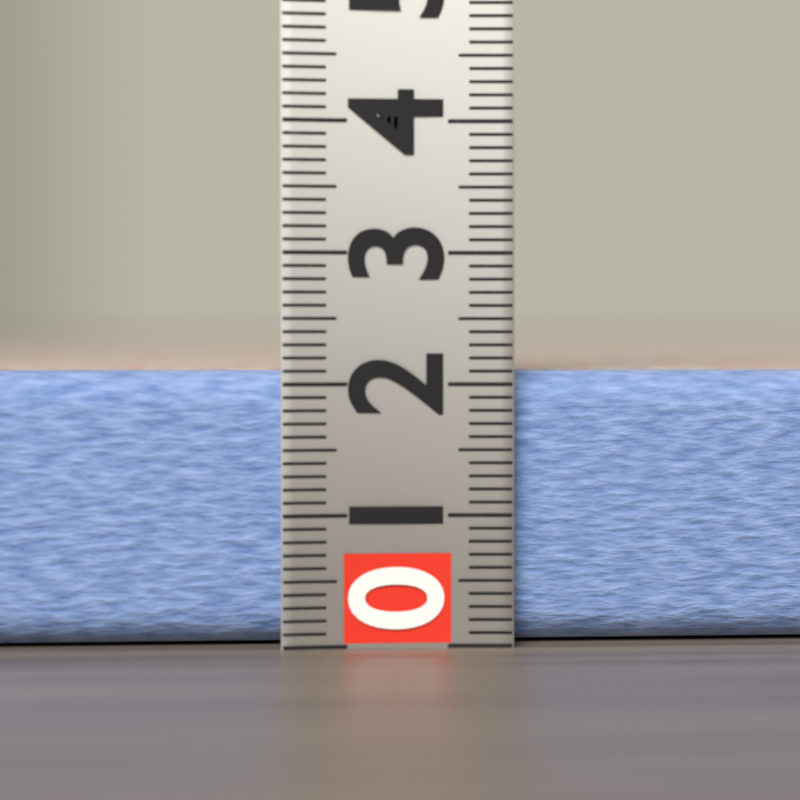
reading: 2.1 (no unit)
